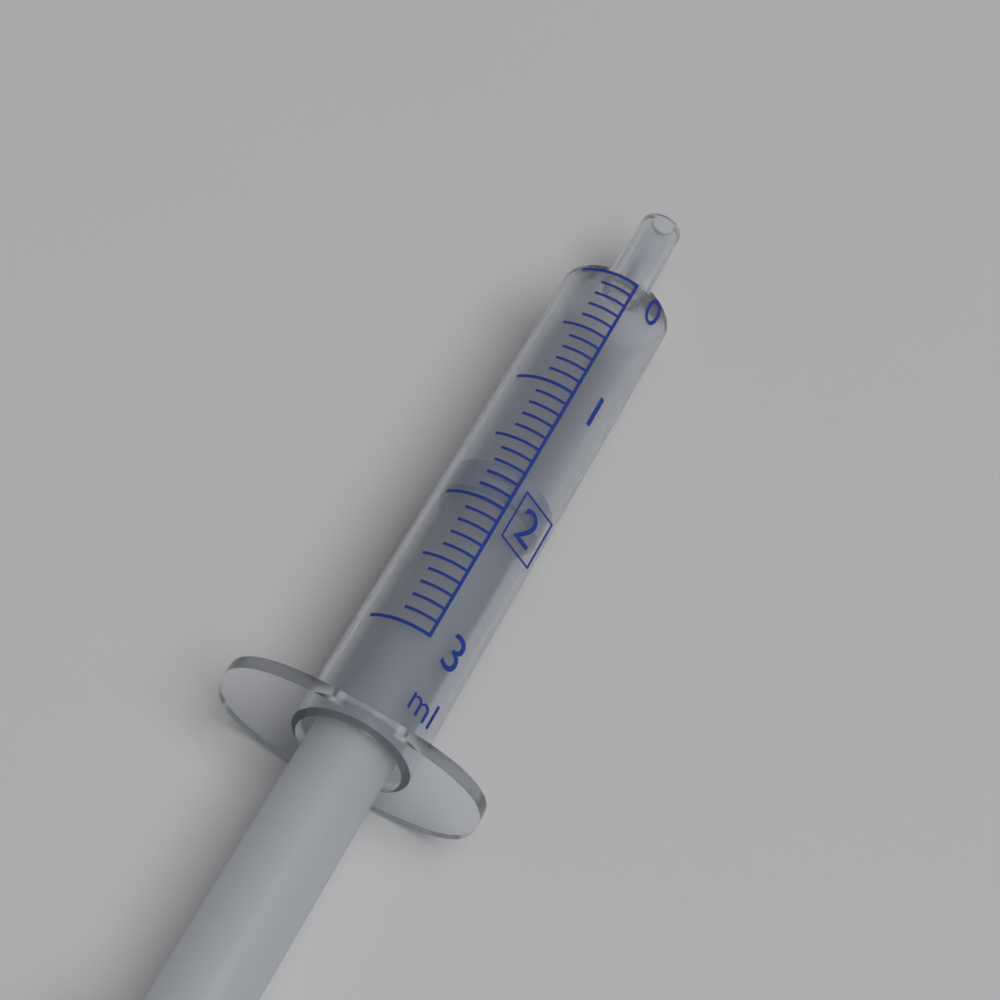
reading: 1.7 ml
